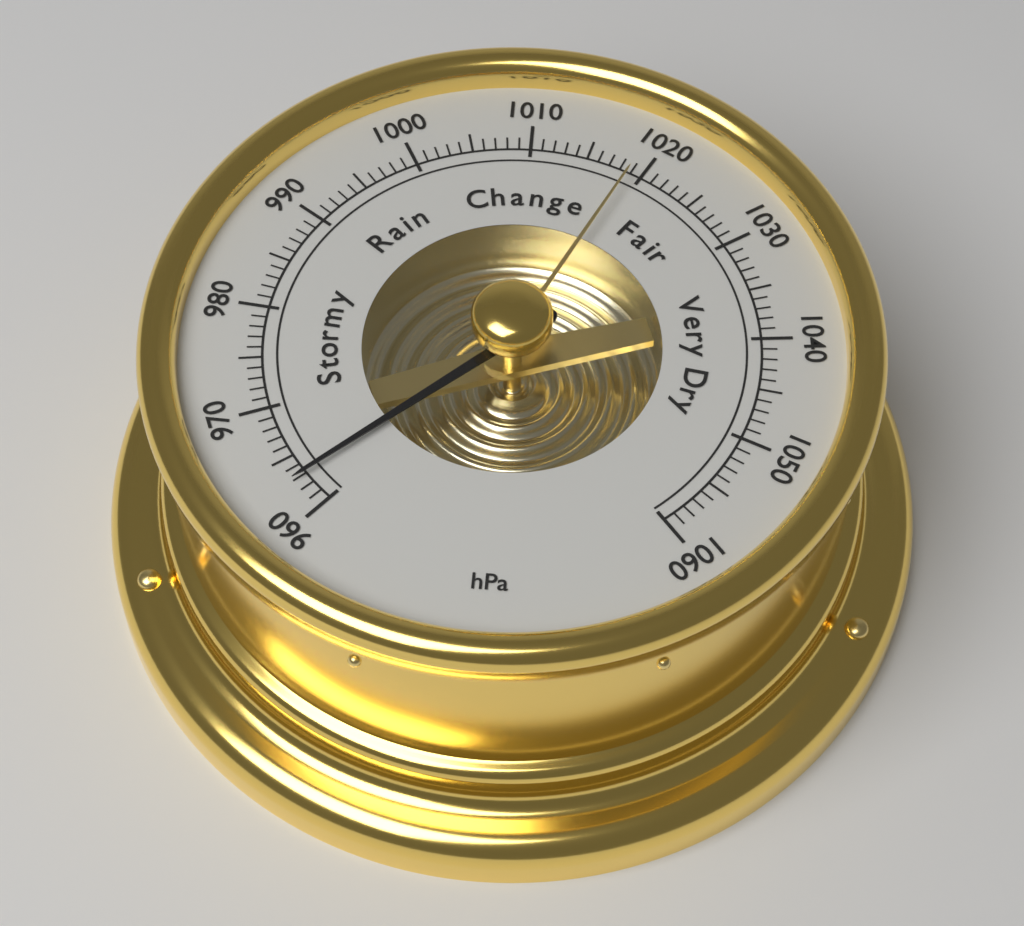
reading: 963 hPa
